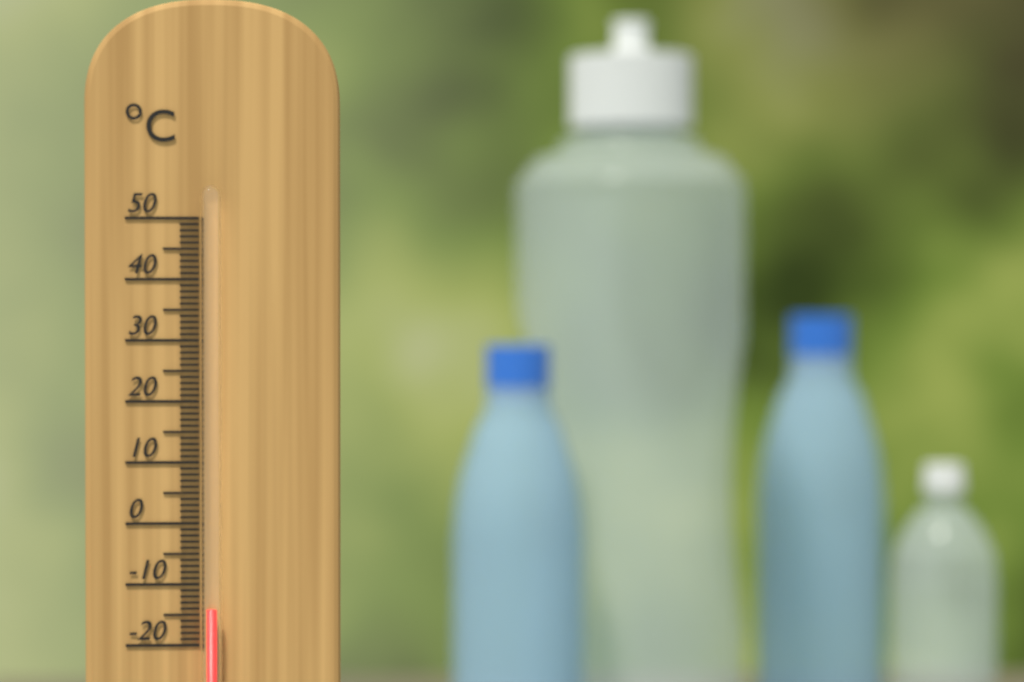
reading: -14 °C
